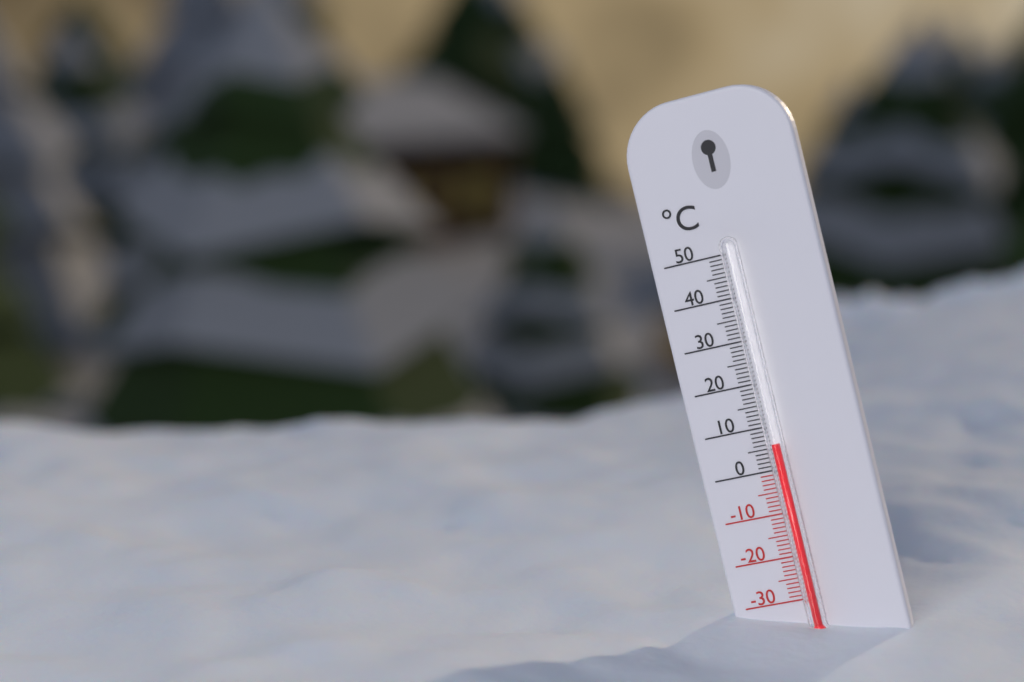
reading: 6 °C
